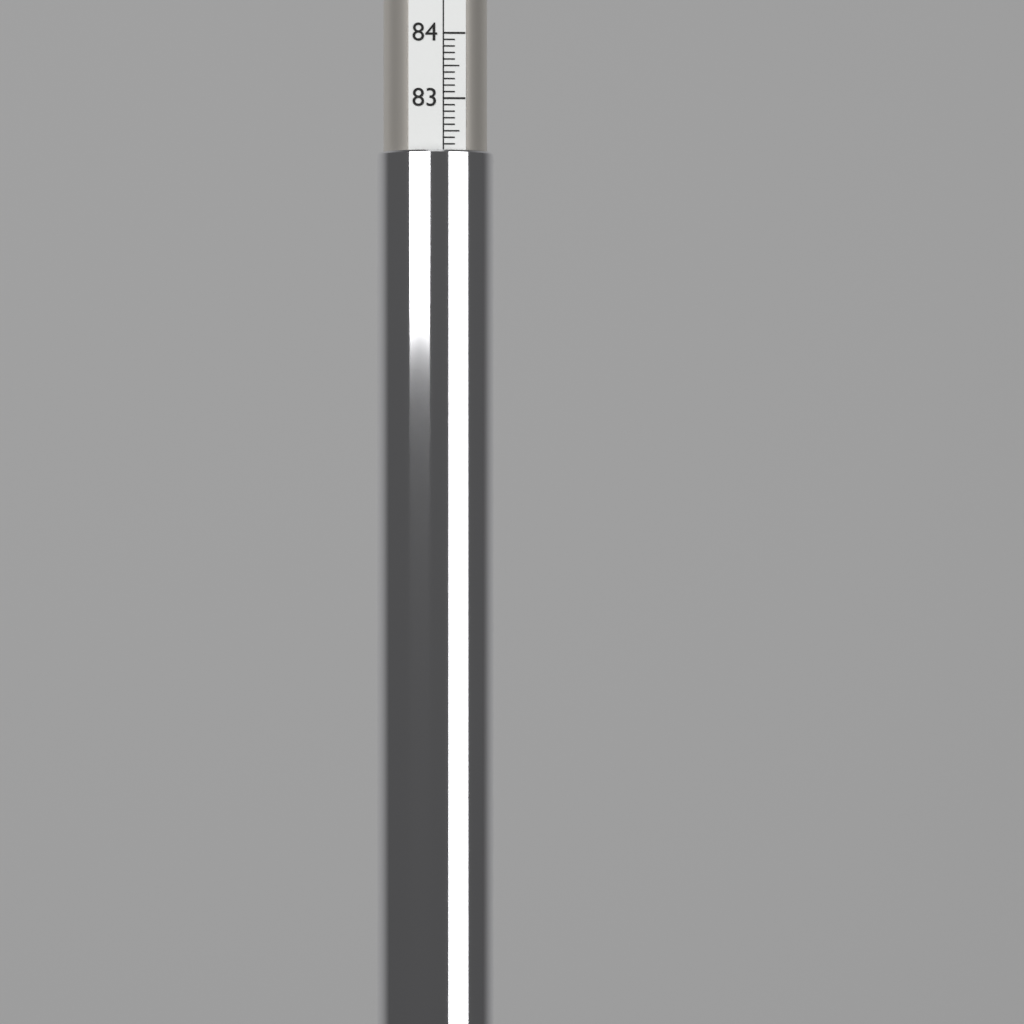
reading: 82.2 (no unit)
